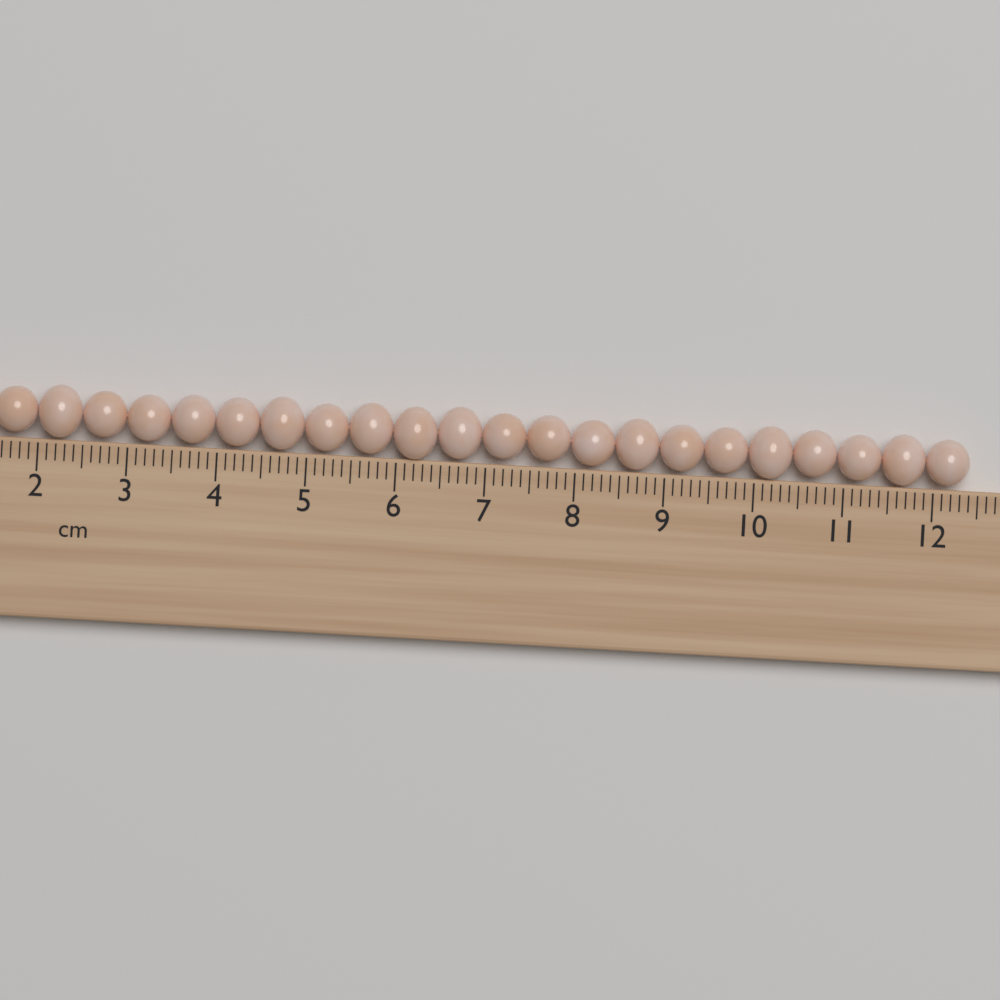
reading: 12.4 cm
